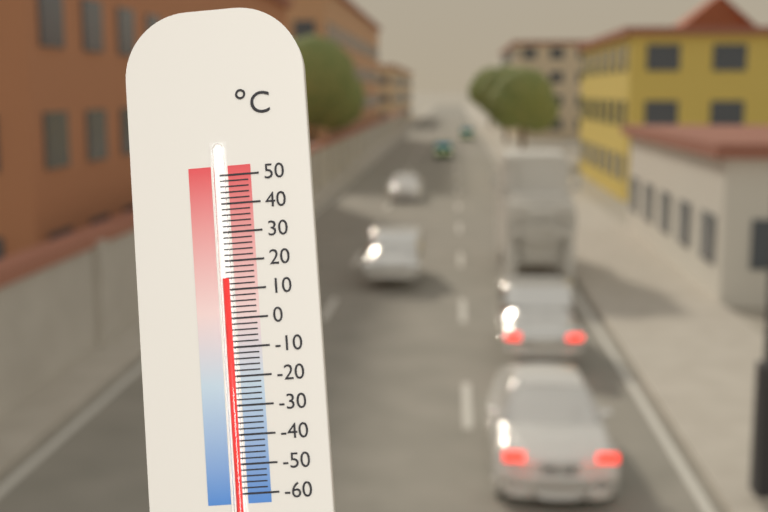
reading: 14 °C
